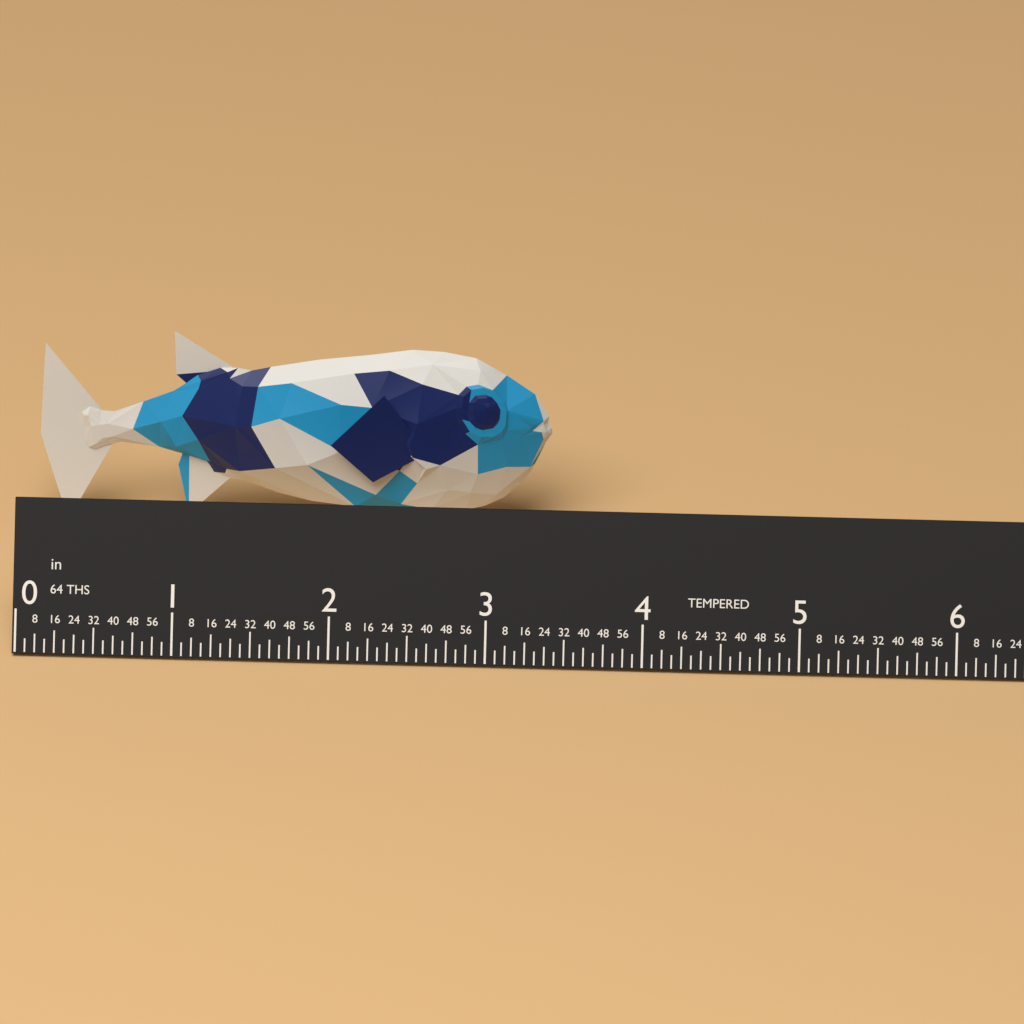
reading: 3.3125 in
